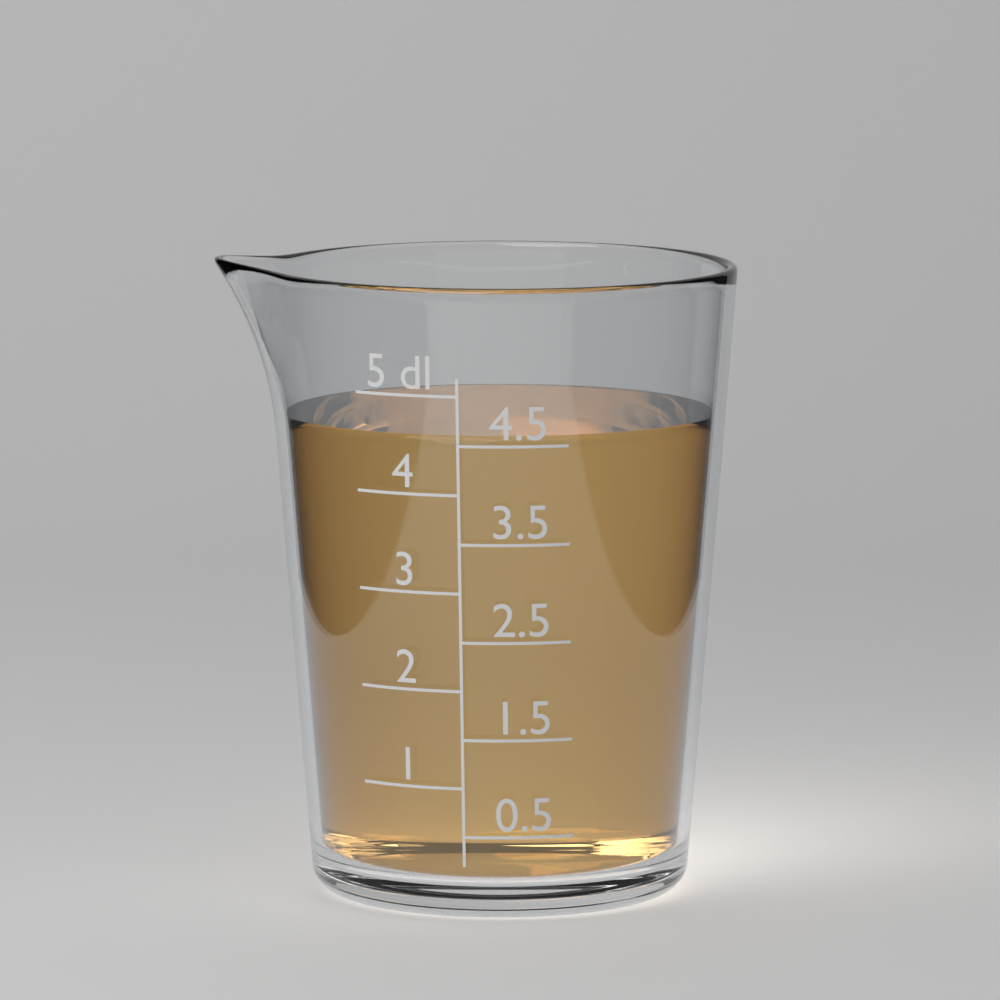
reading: 4.6 dl
